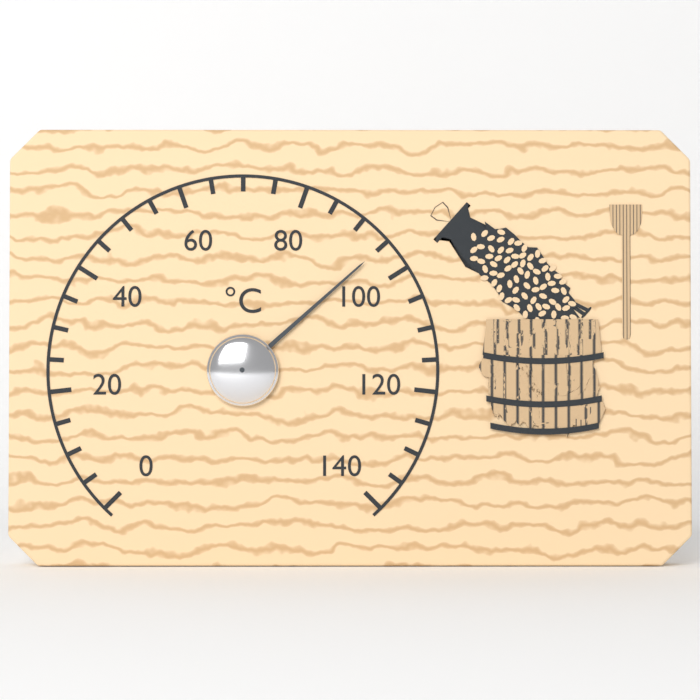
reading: 95 °C
